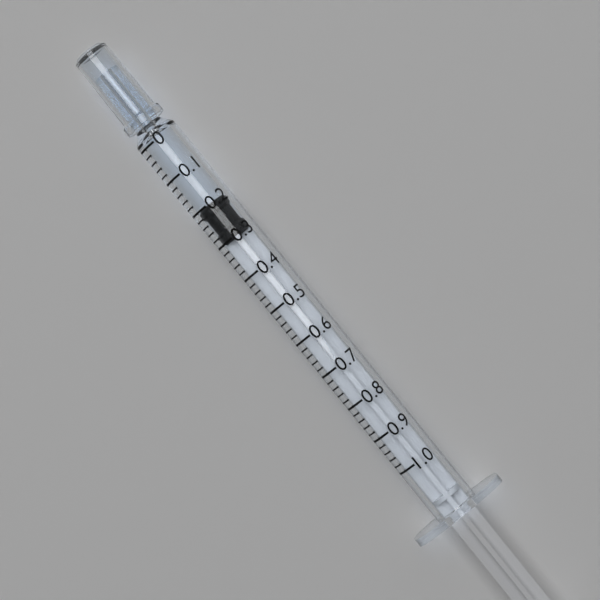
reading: 0.20 (no unit)
